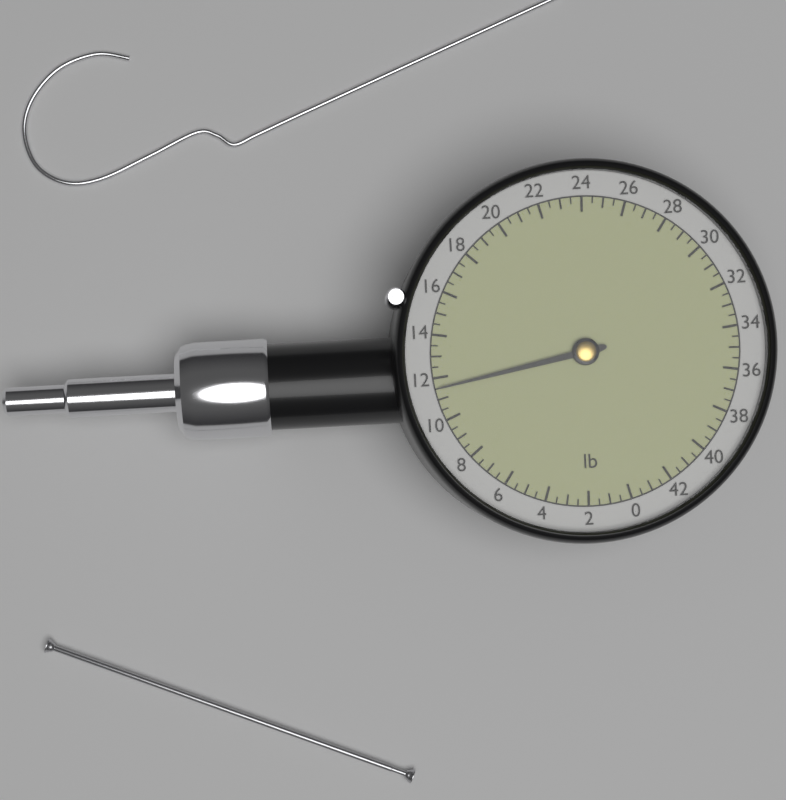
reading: 11.5 lb
